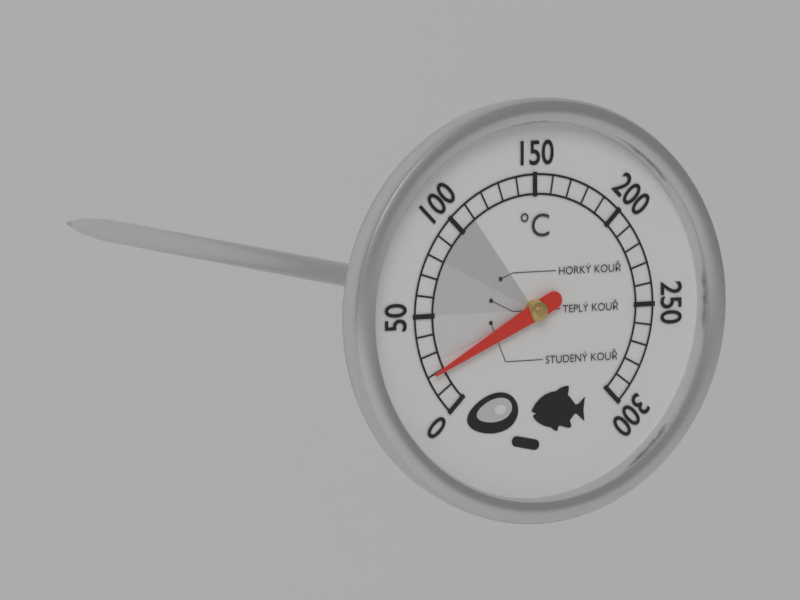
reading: 20 °C
